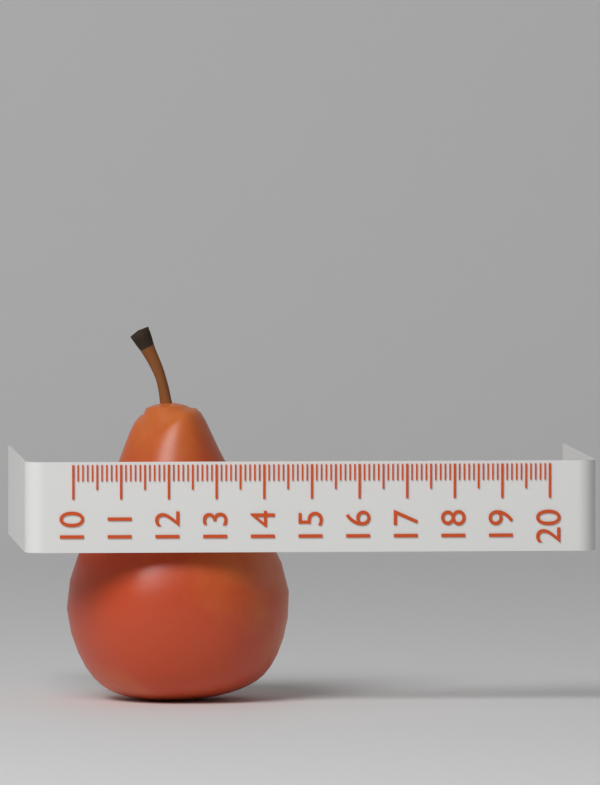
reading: 14.7 (no unit)
